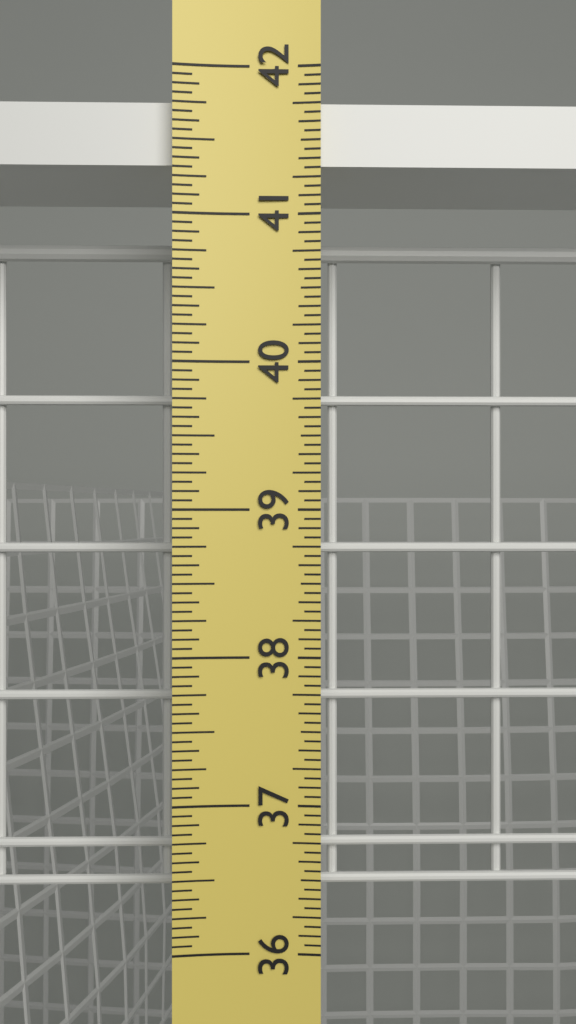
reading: 41.8125 in
